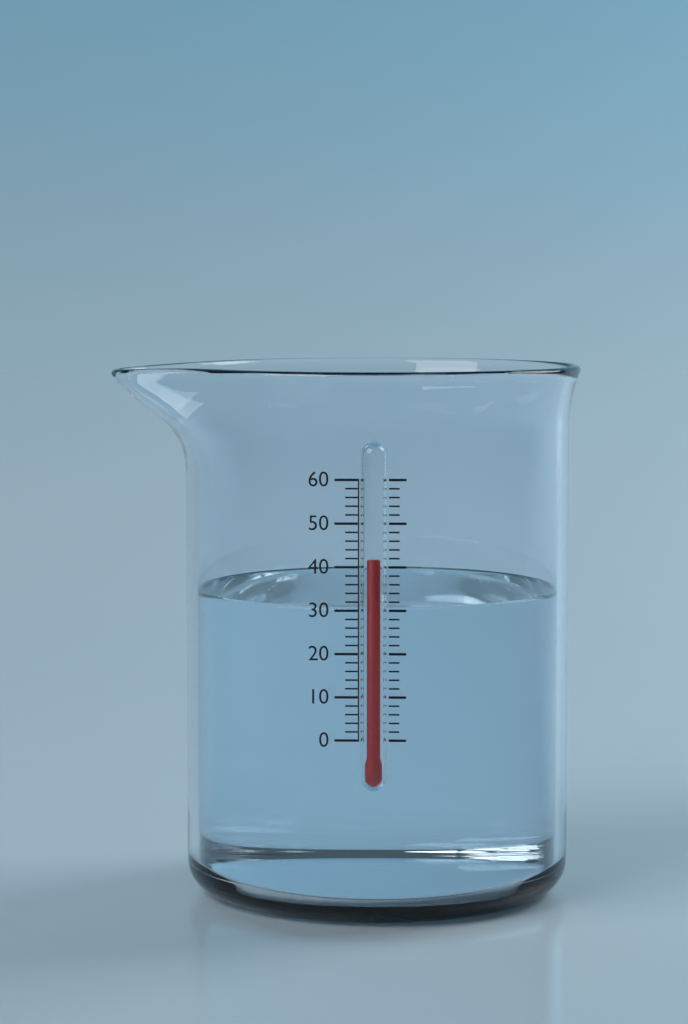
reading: 42 (no unit)
